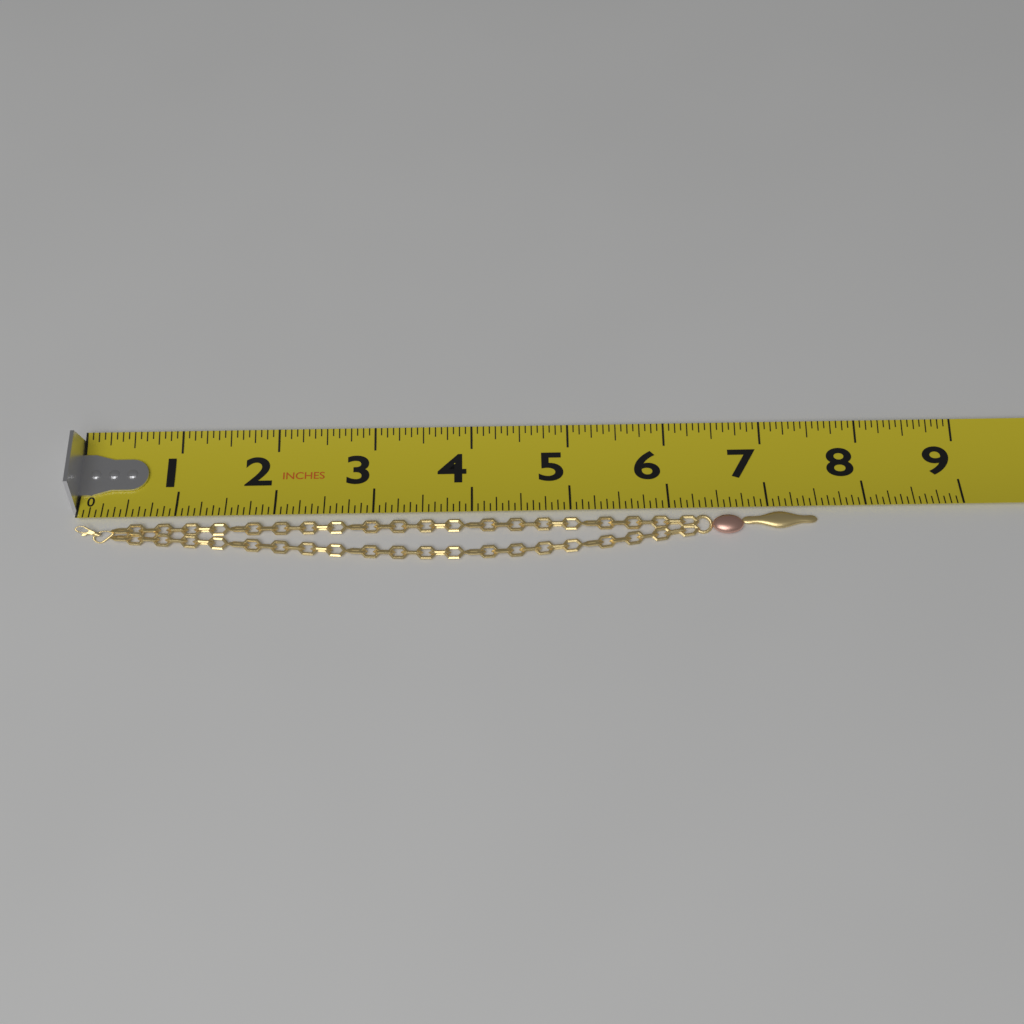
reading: 7.5000 in
